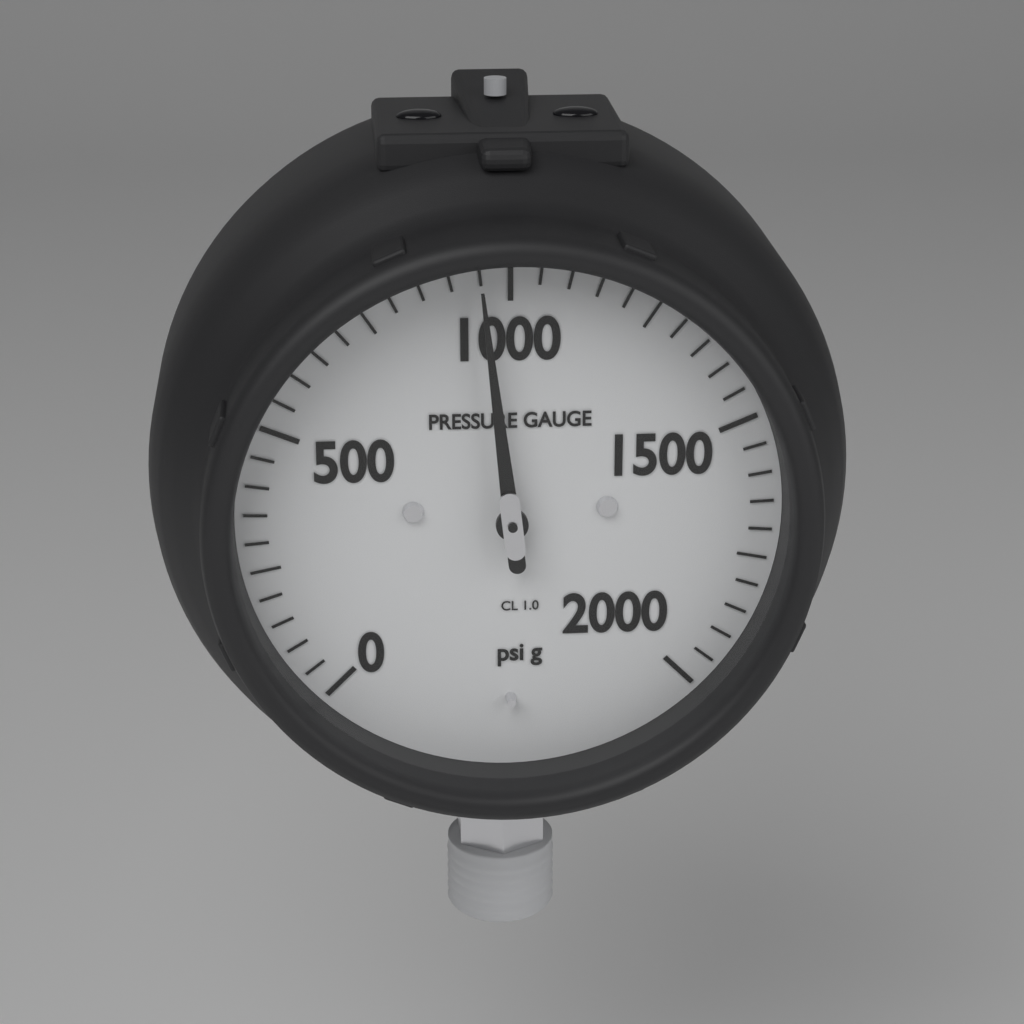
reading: 950 psi
